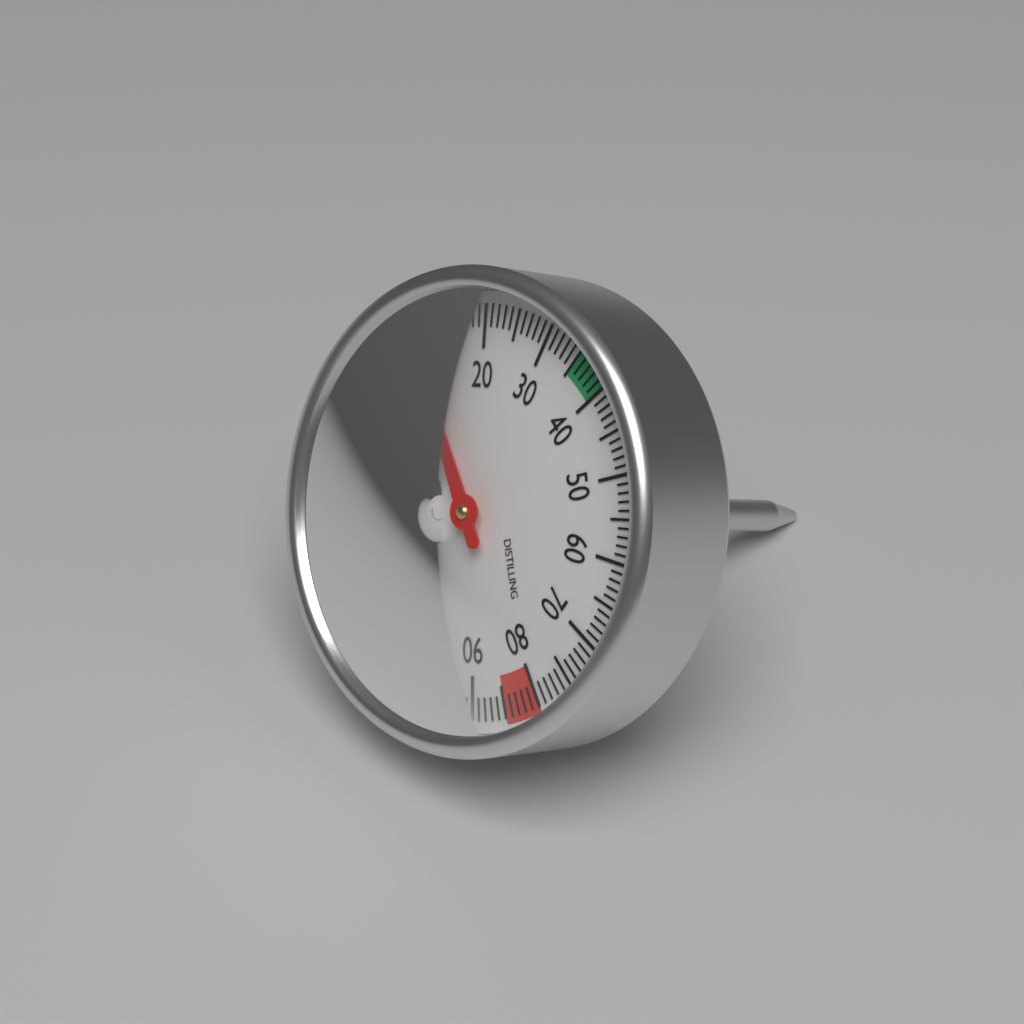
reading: 9 °C
